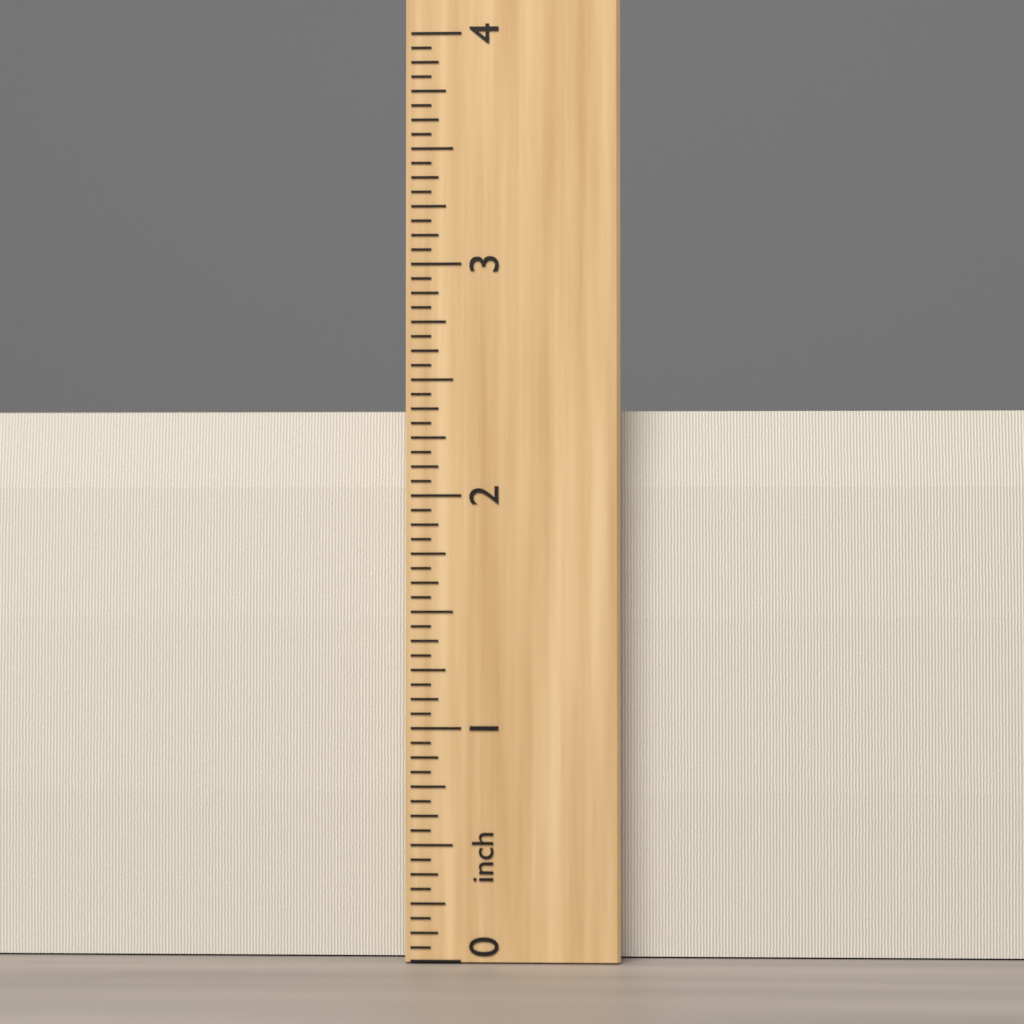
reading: 2.3750 inch
